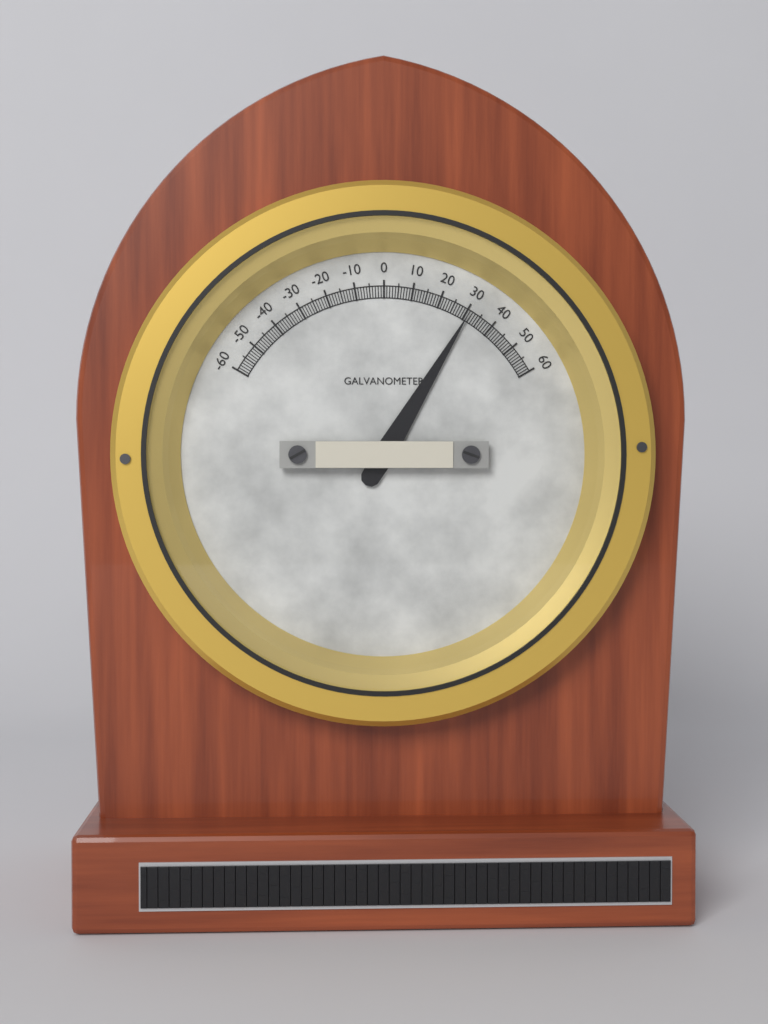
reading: 31 (no unit)
